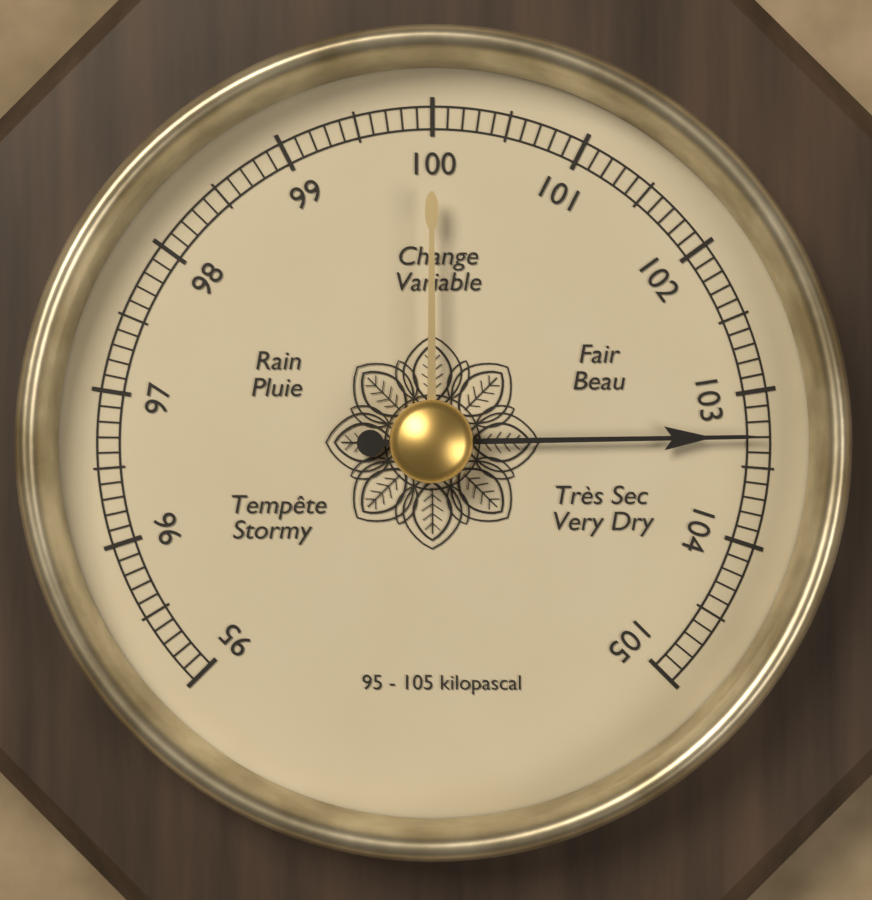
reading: 103.3 kPa
